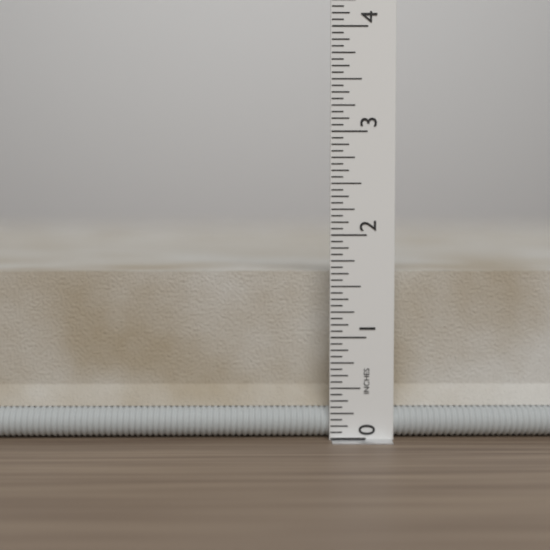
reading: 1.8125 in
